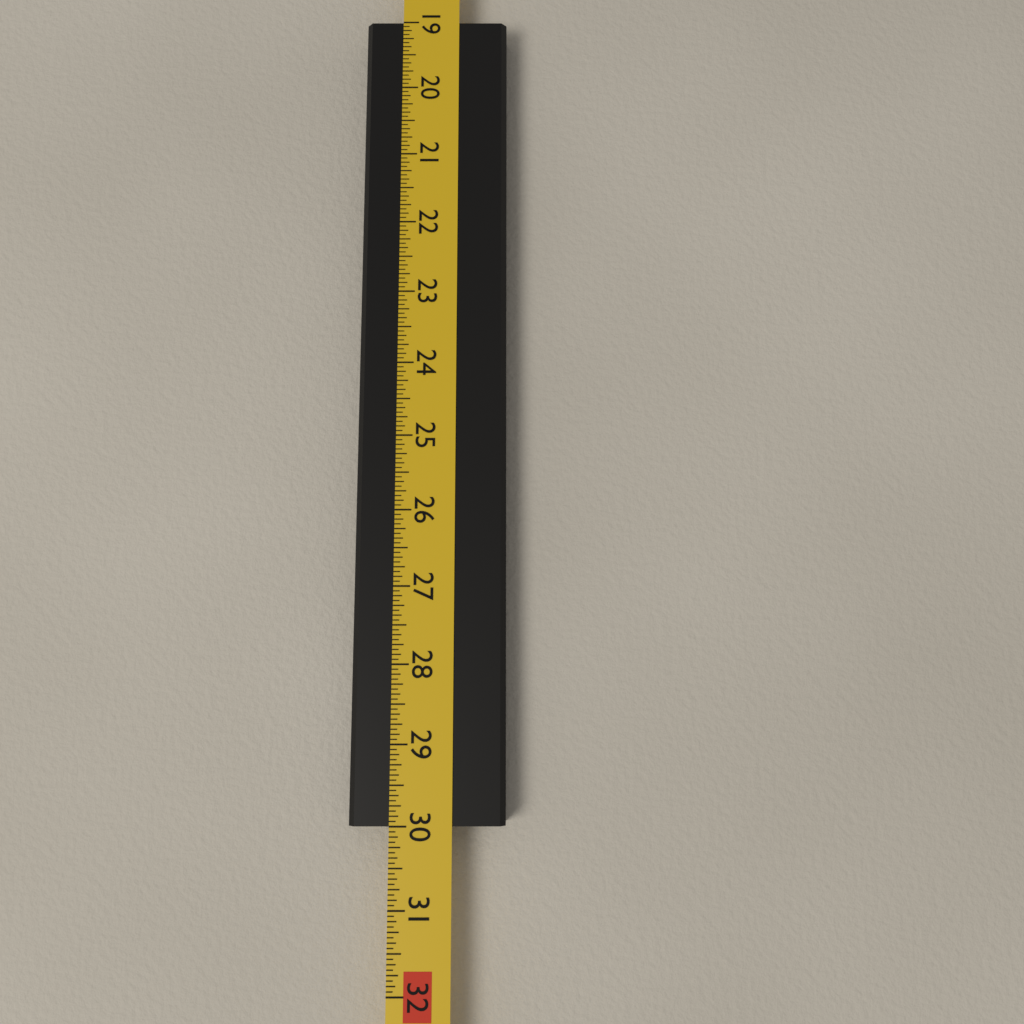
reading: 30.0000 in
